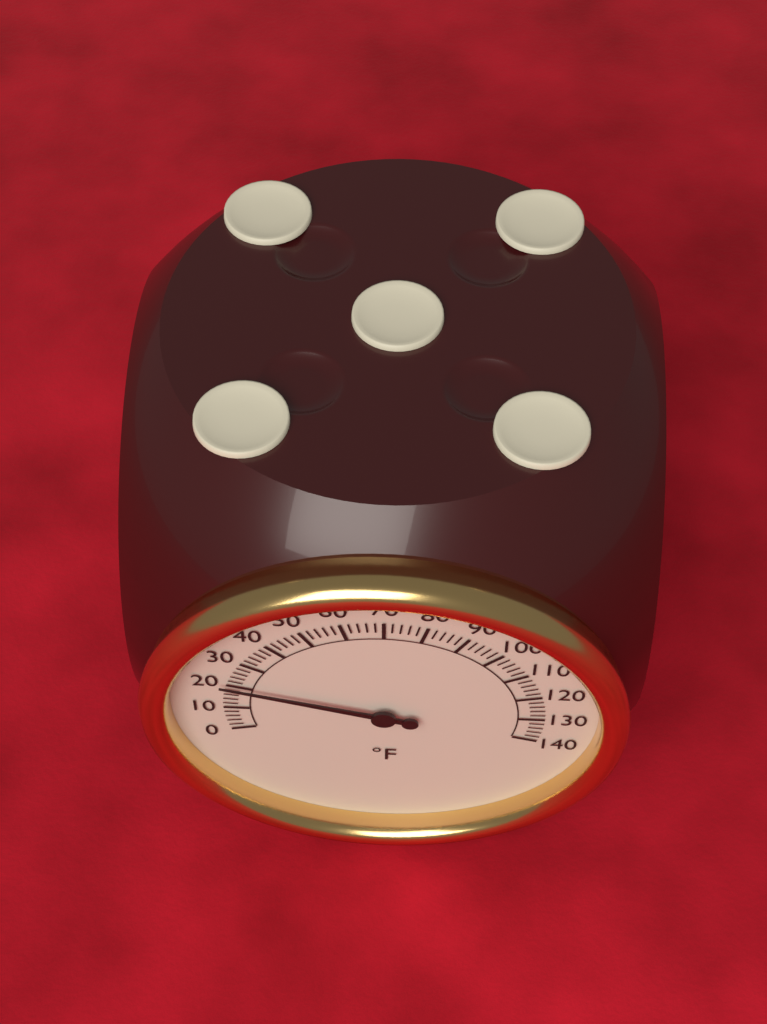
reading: 20 °F
